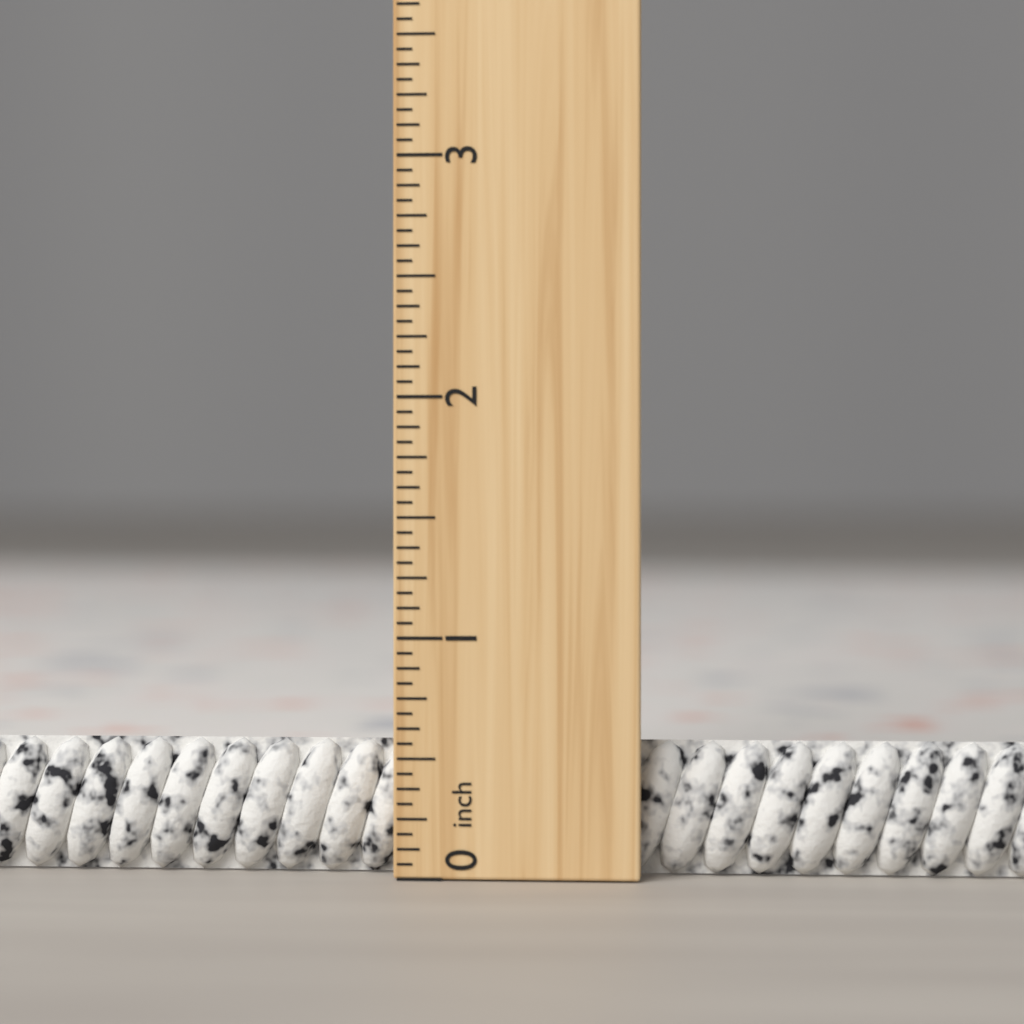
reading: 0.5625 inch
